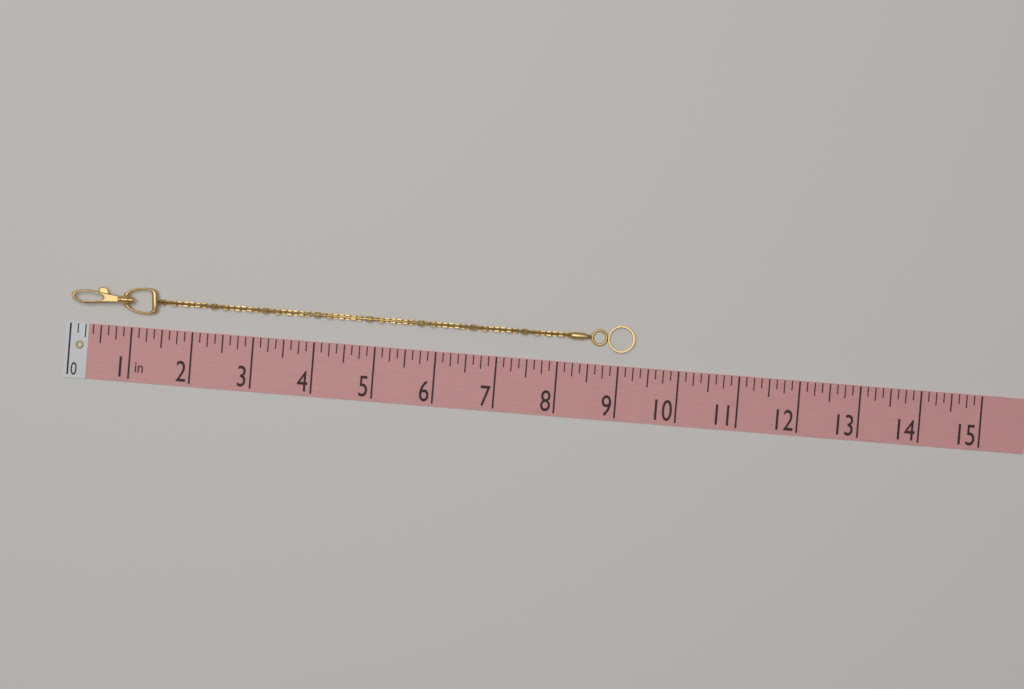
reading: 9.250 in
